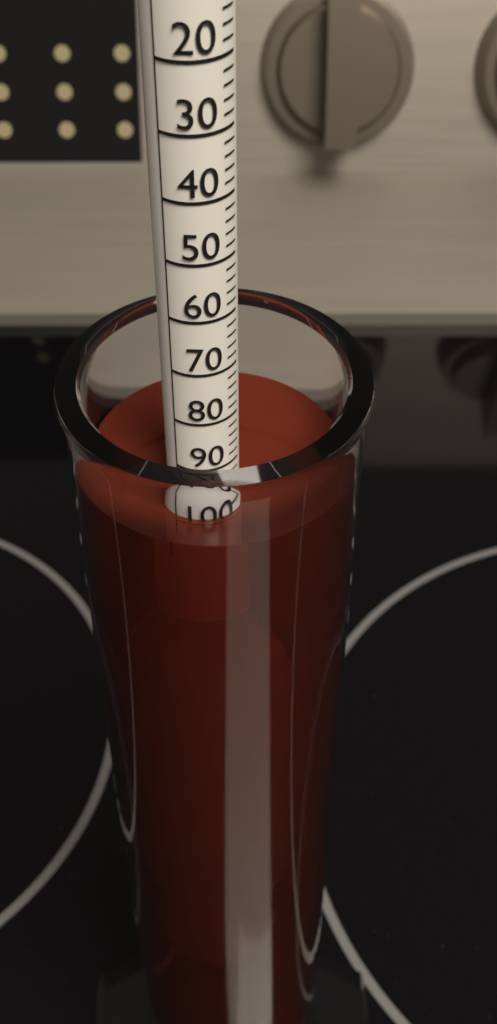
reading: 98 (no unit)
